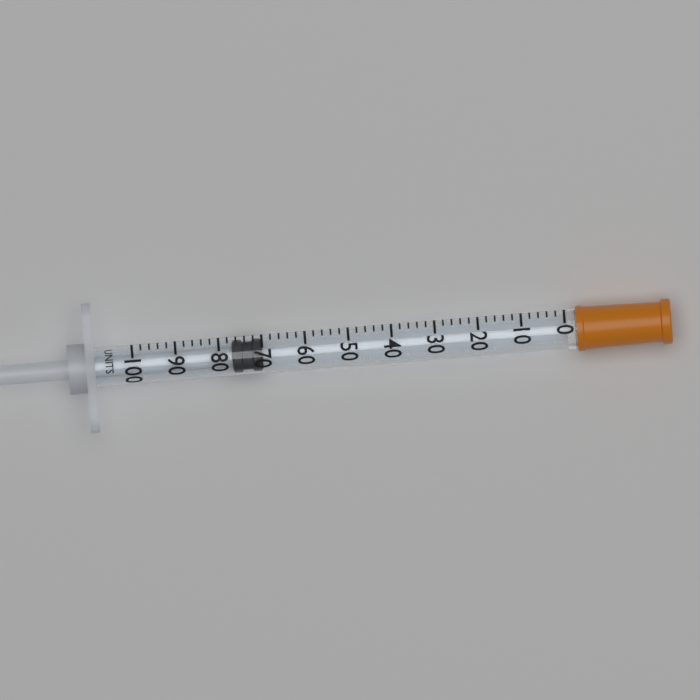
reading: 70 units
